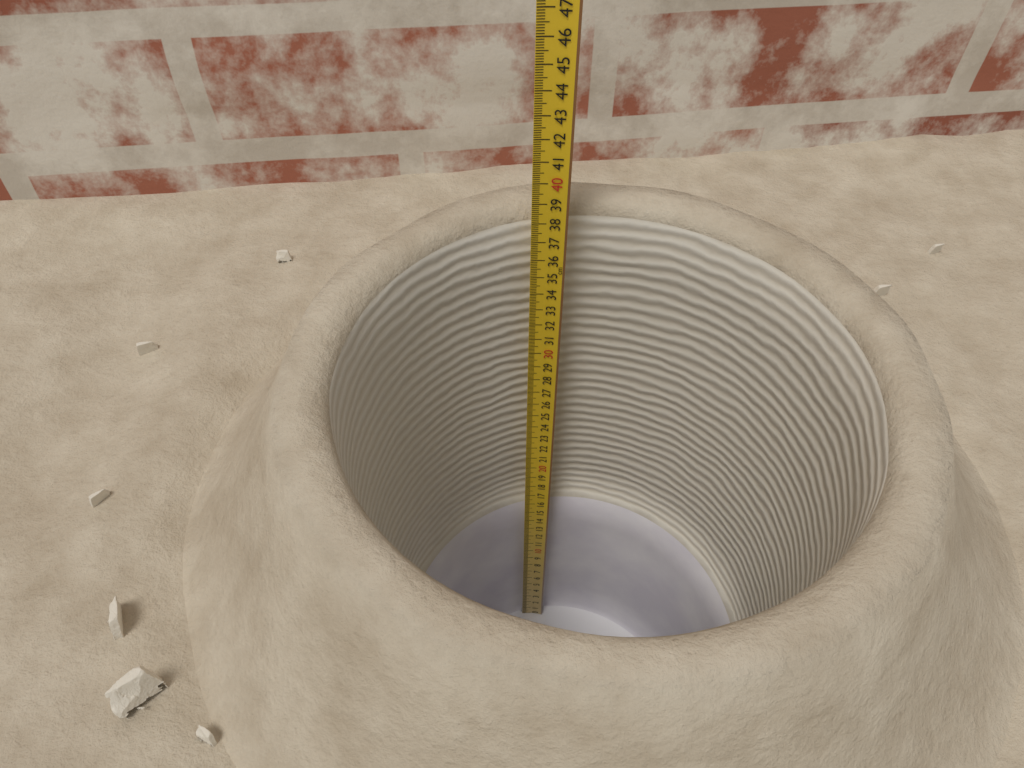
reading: 38.2 cm
